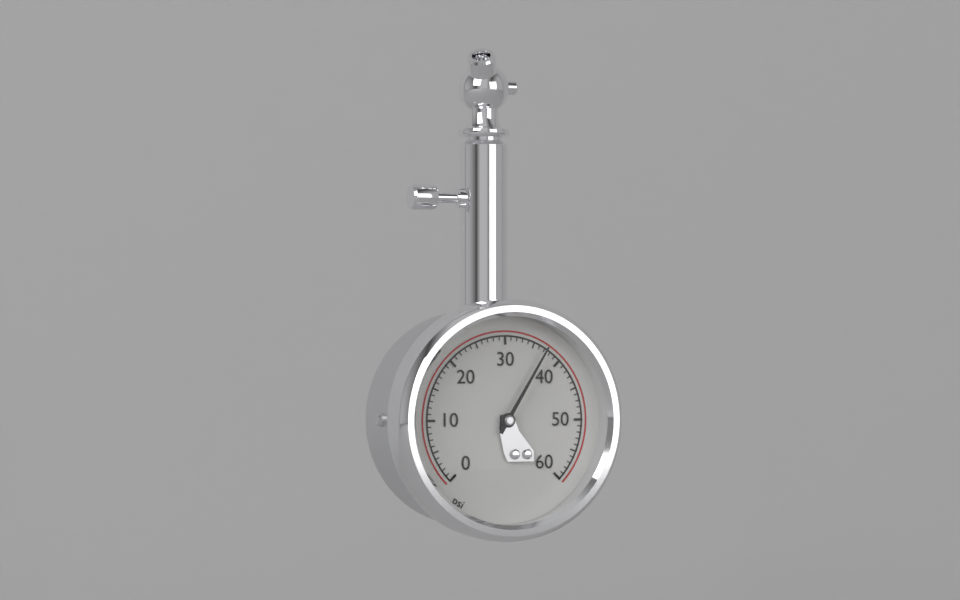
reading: 37 psi
